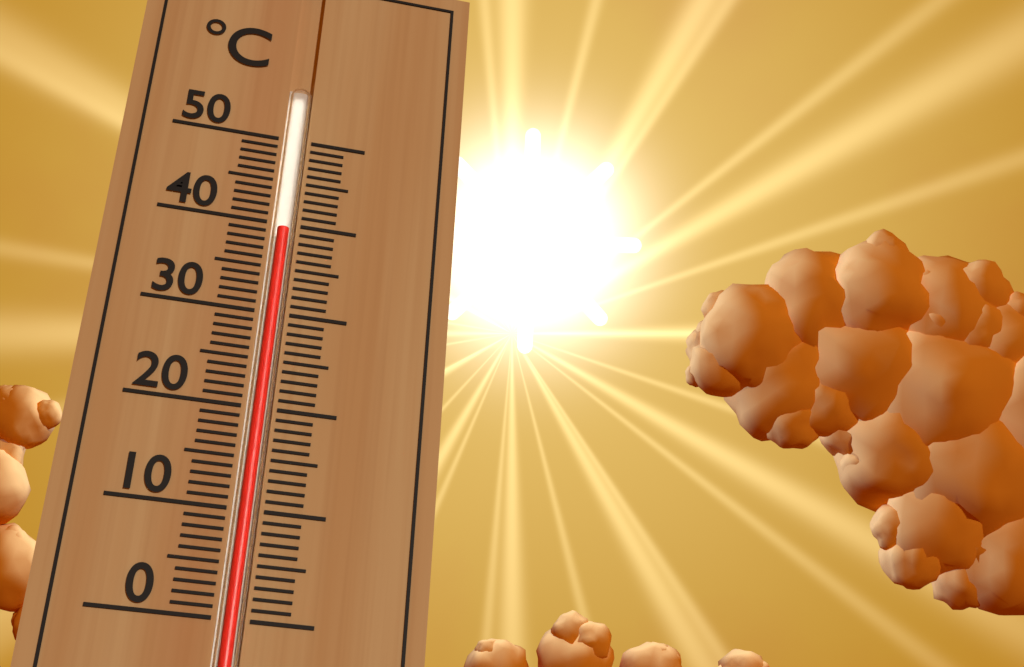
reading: 39.5 °C
